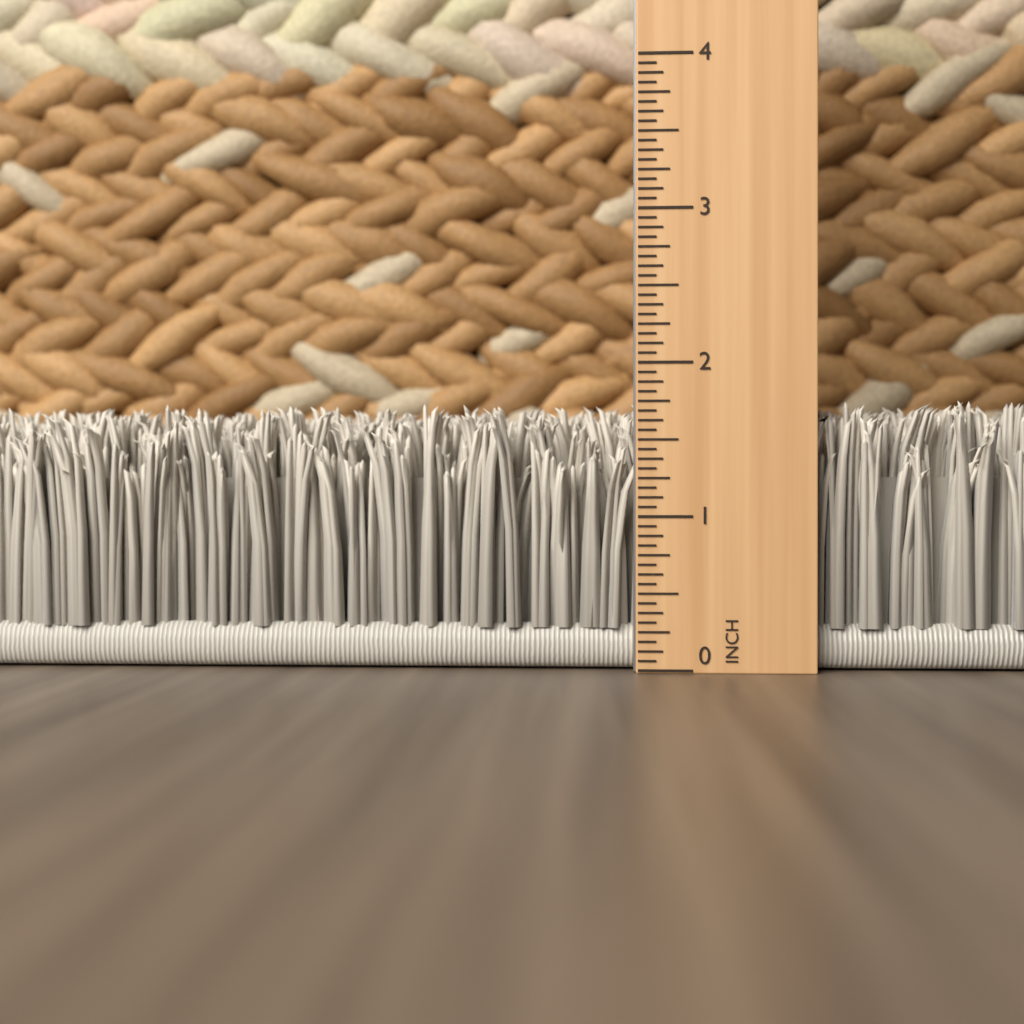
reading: 1.7500 in
